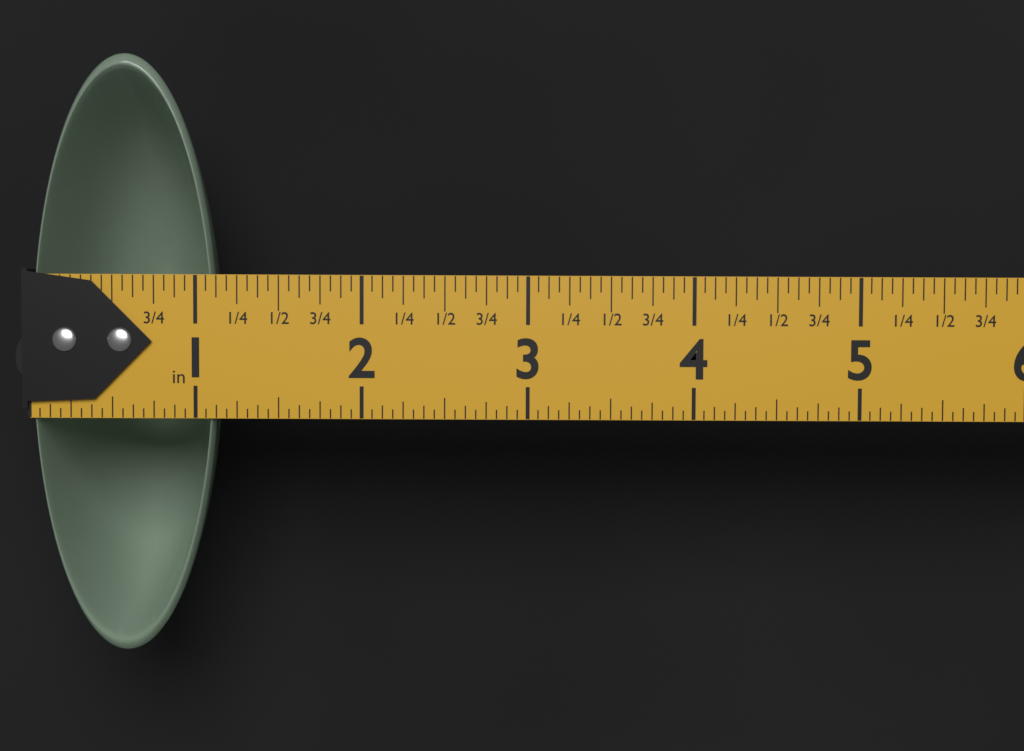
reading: 1.1250 in
